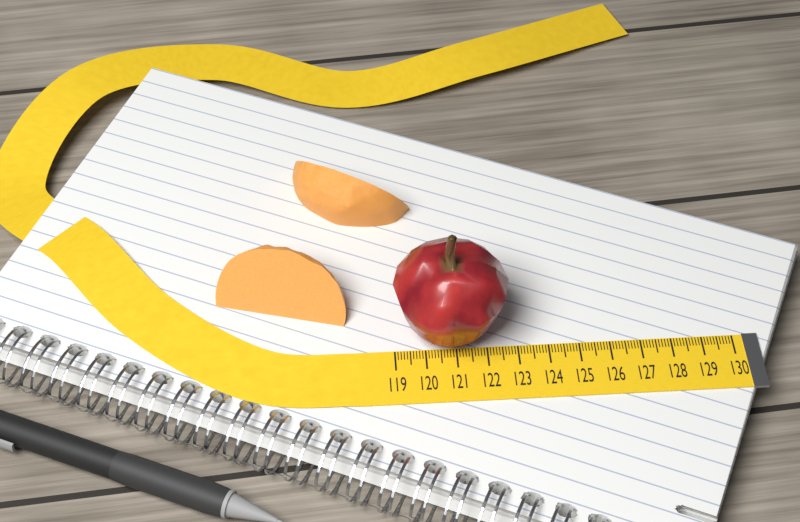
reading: 122.7 (no unit)
